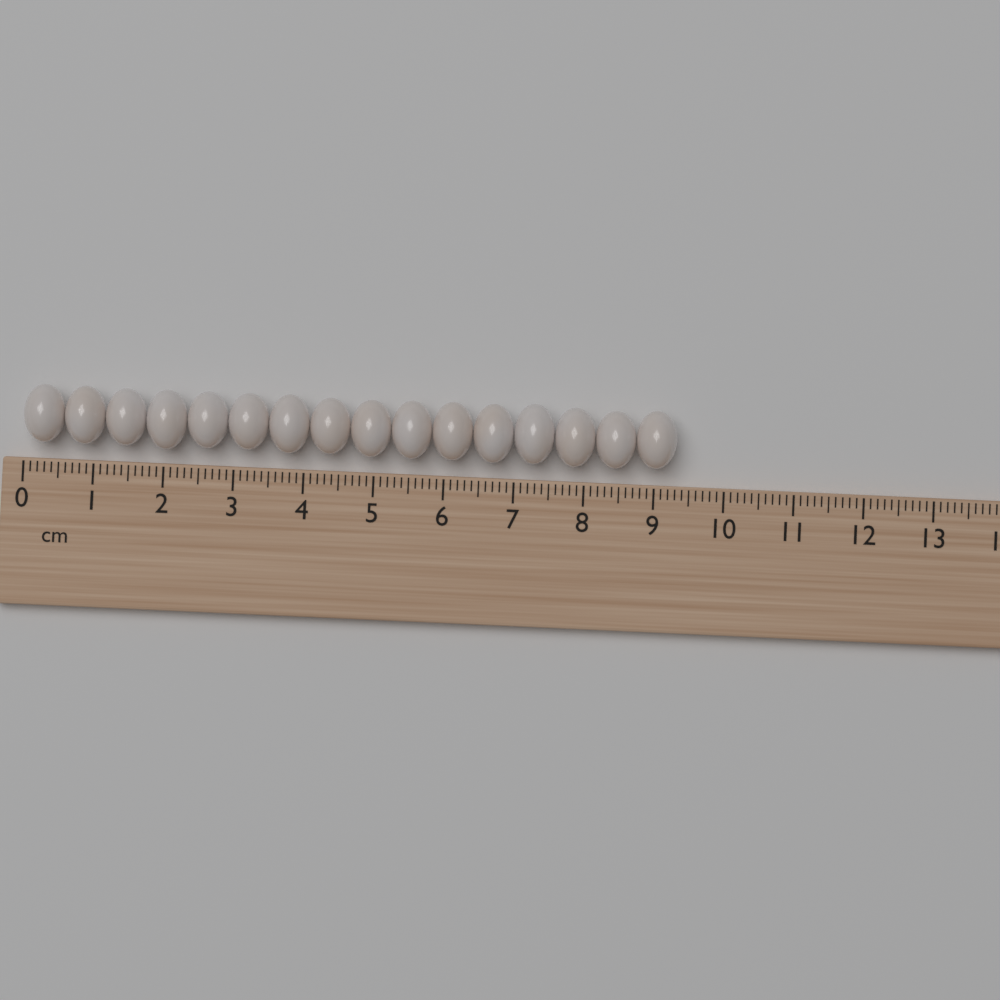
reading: 9.3 cm
